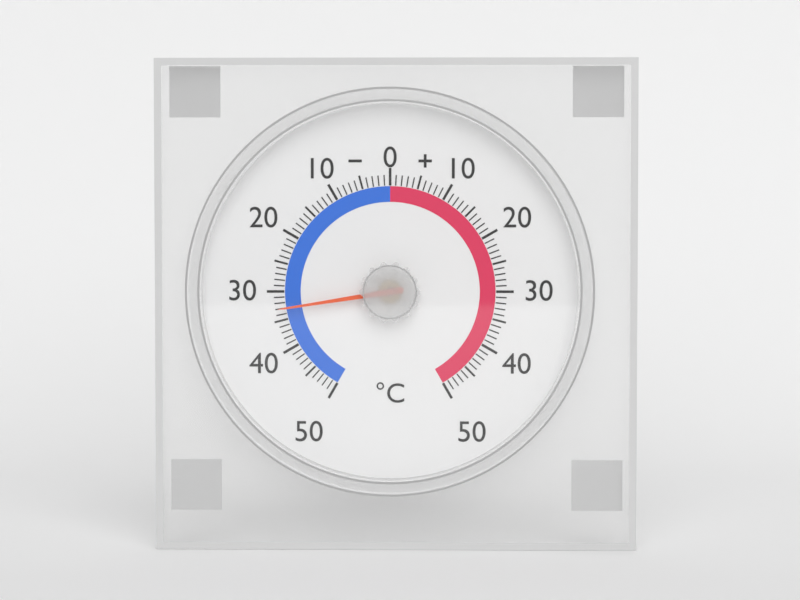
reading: -33 °C
